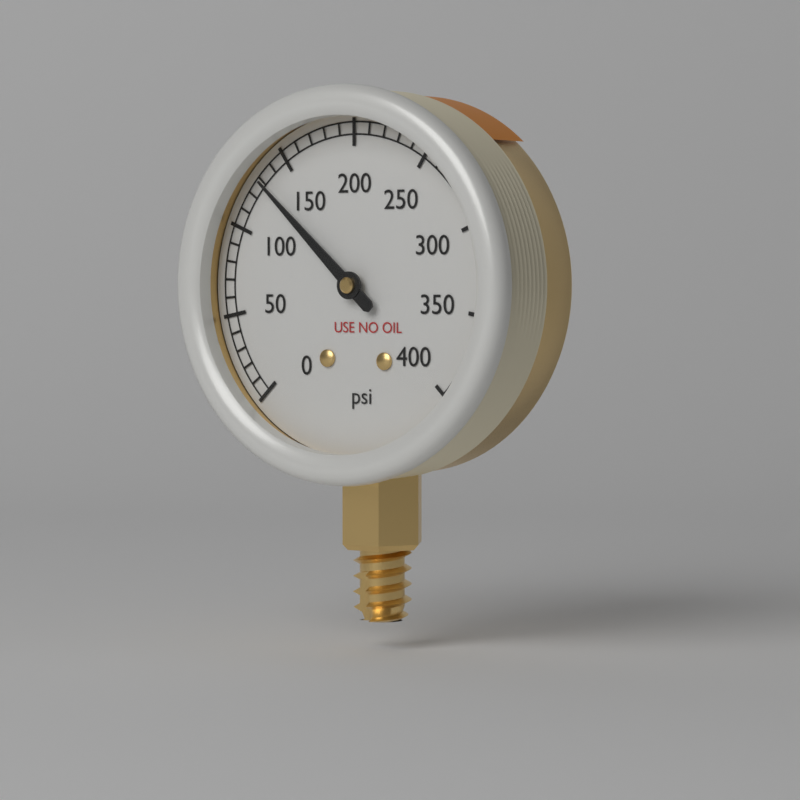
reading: 130 psi
